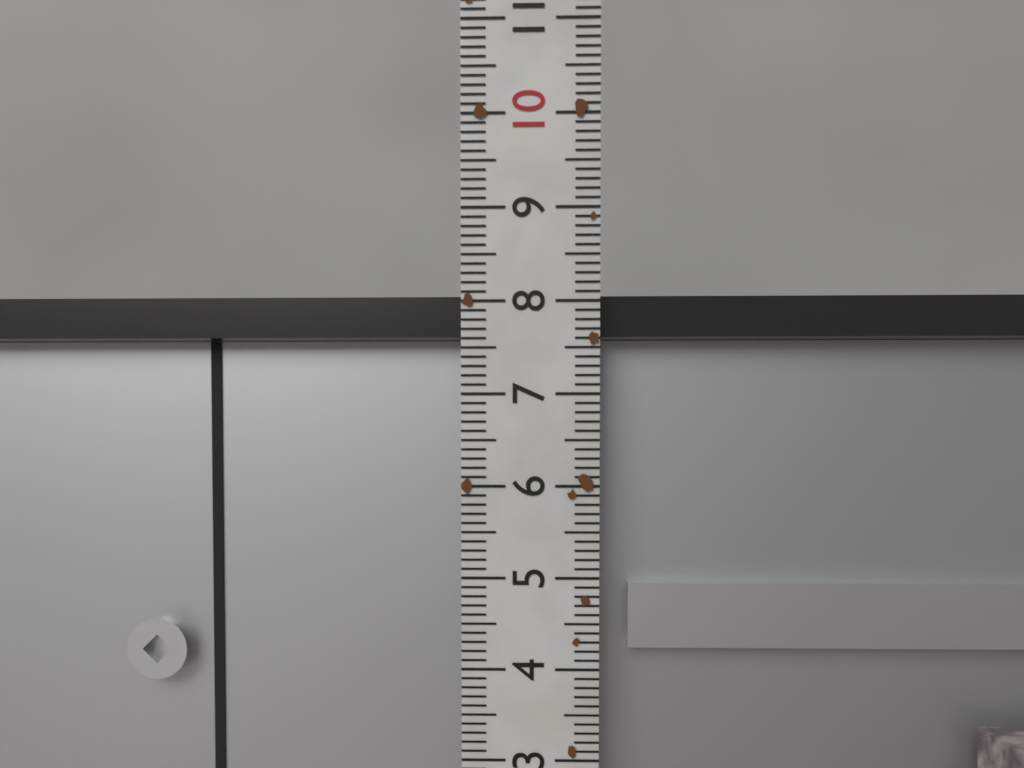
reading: 8.1 (no unit)
